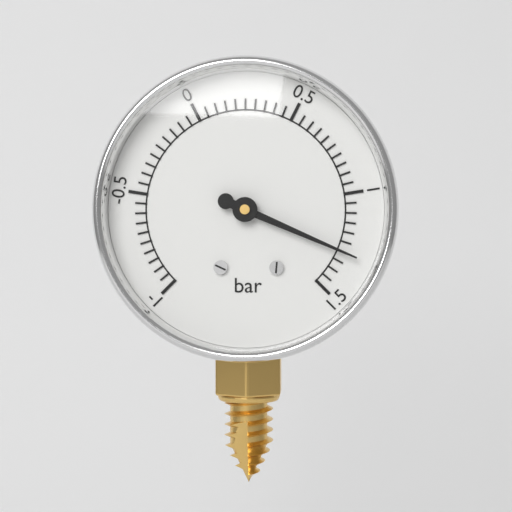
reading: 1.30 bar
